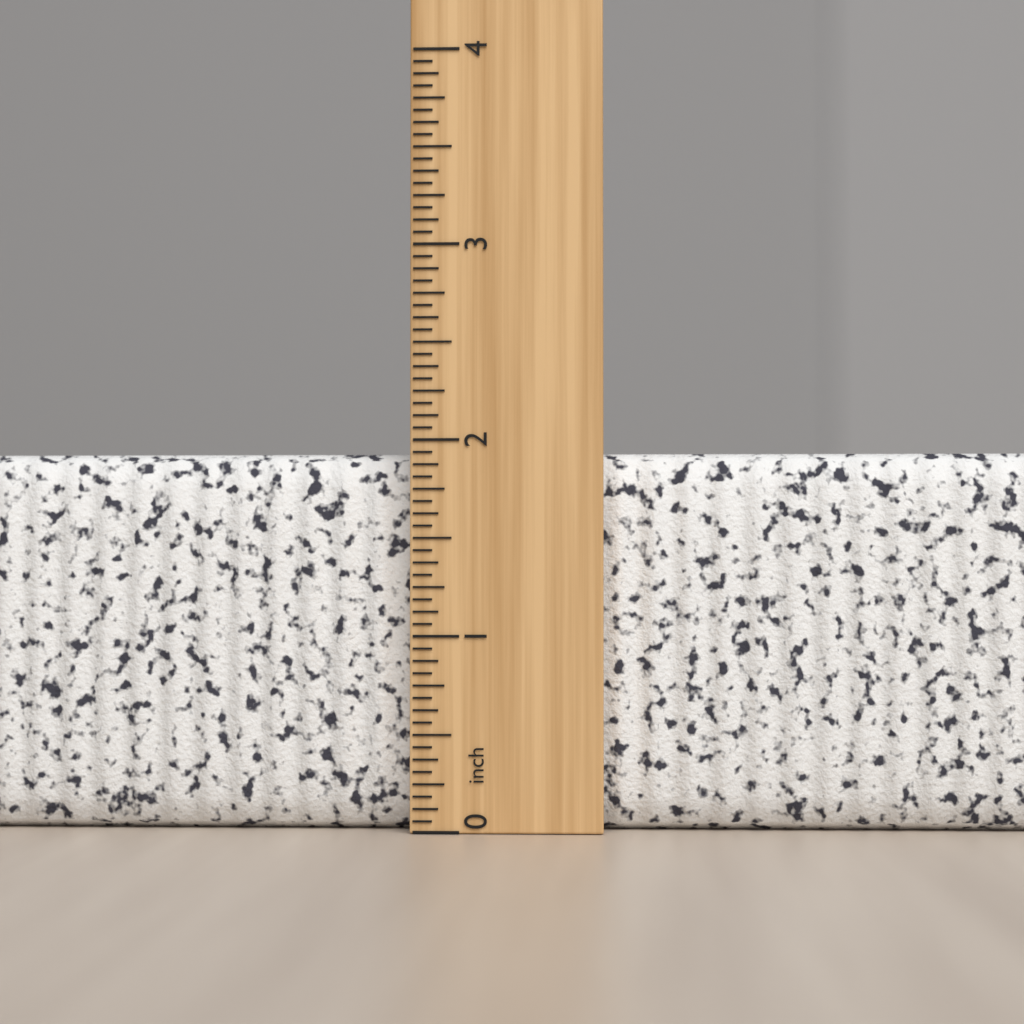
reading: 1.9375 inch
